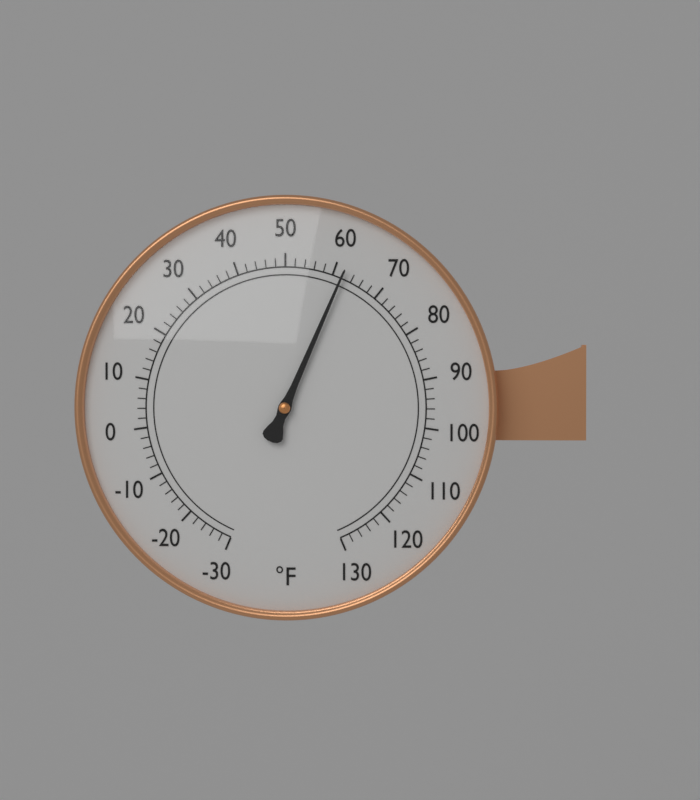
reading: 62 °F
